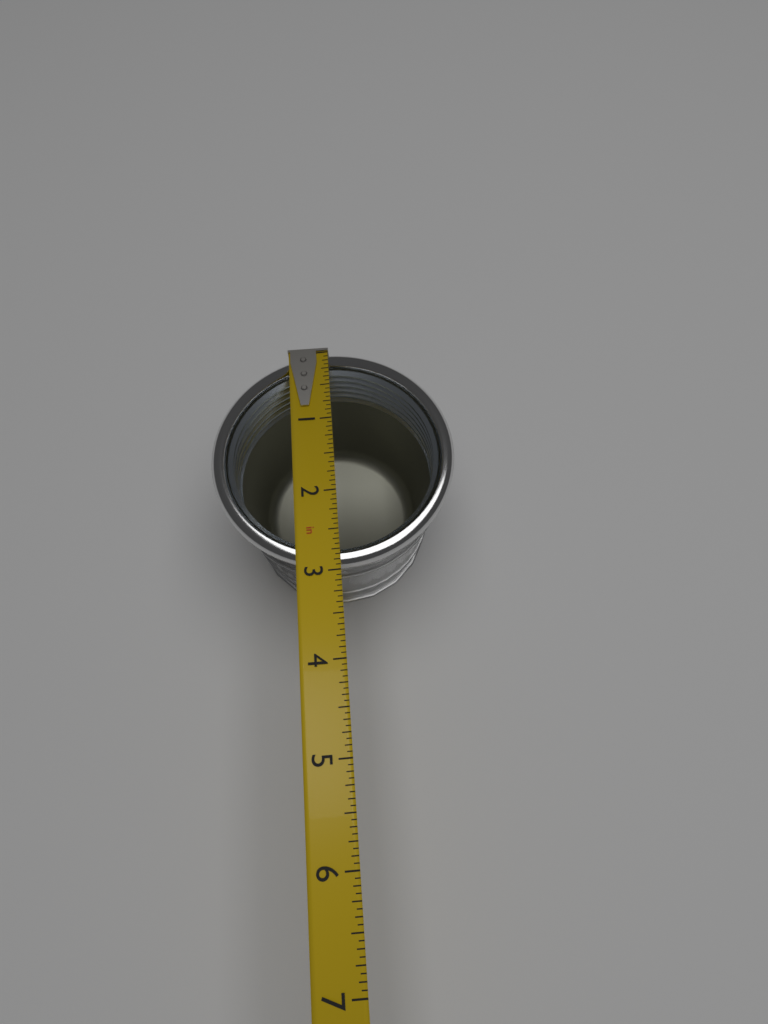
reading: 2.9375 in
